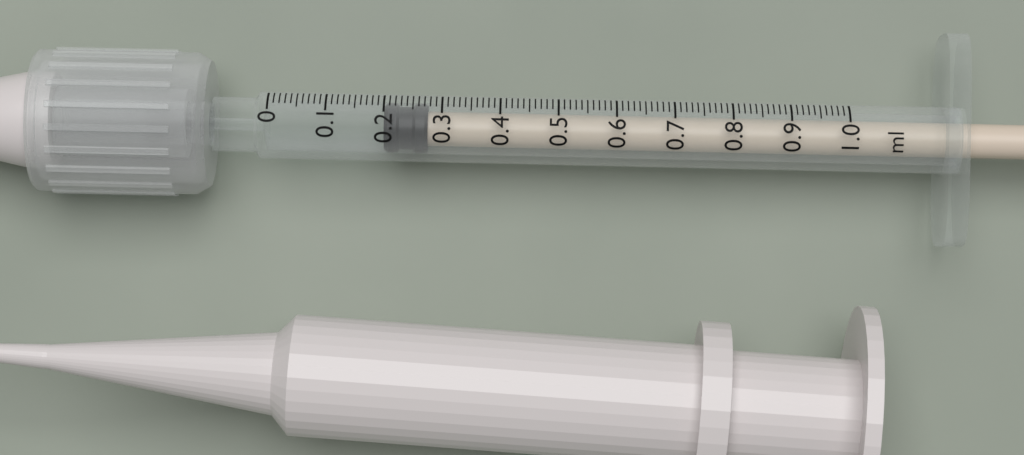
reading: 0.20 ml
